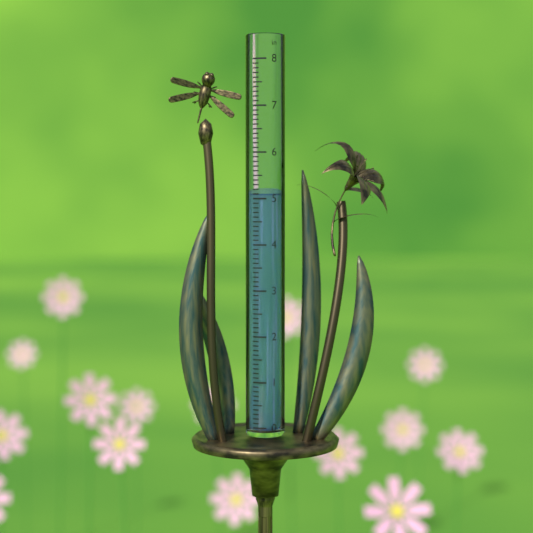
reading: 5.1 in
